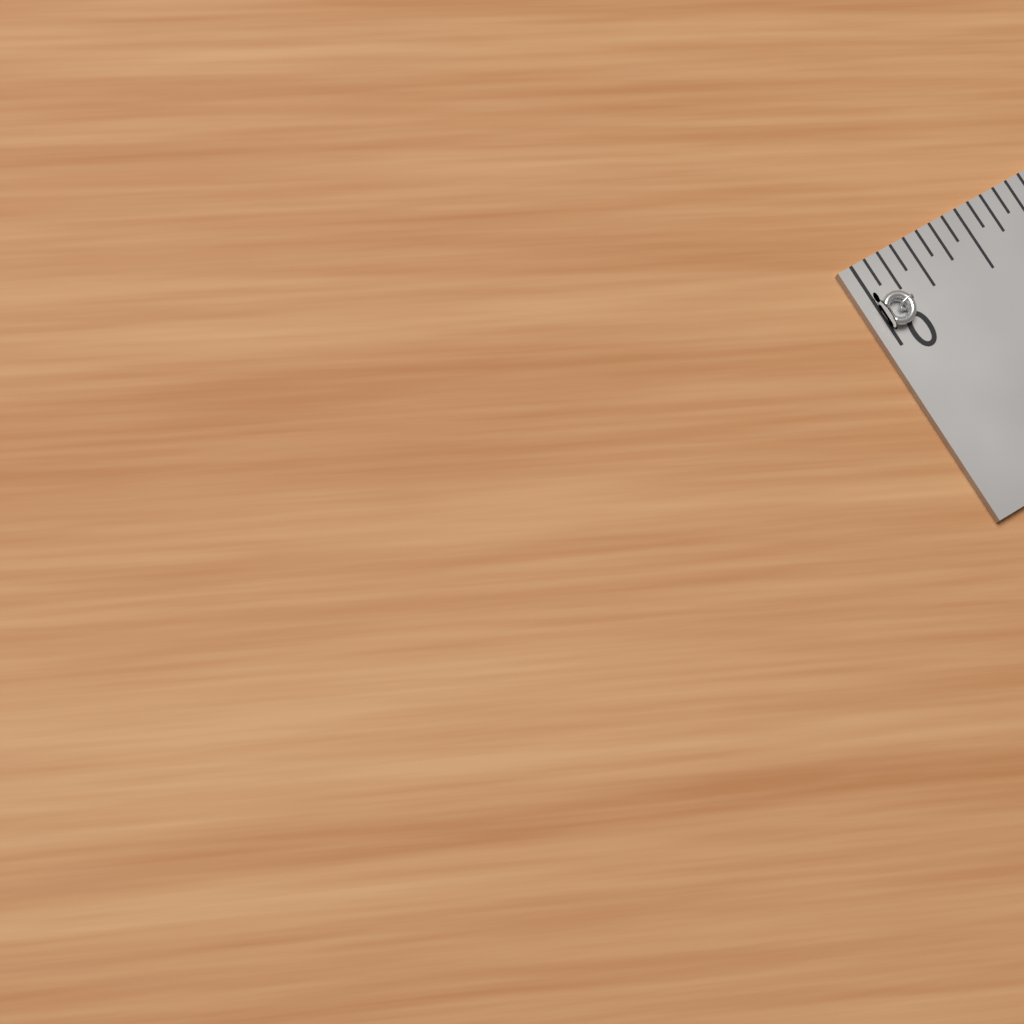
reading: 0.1250 in
